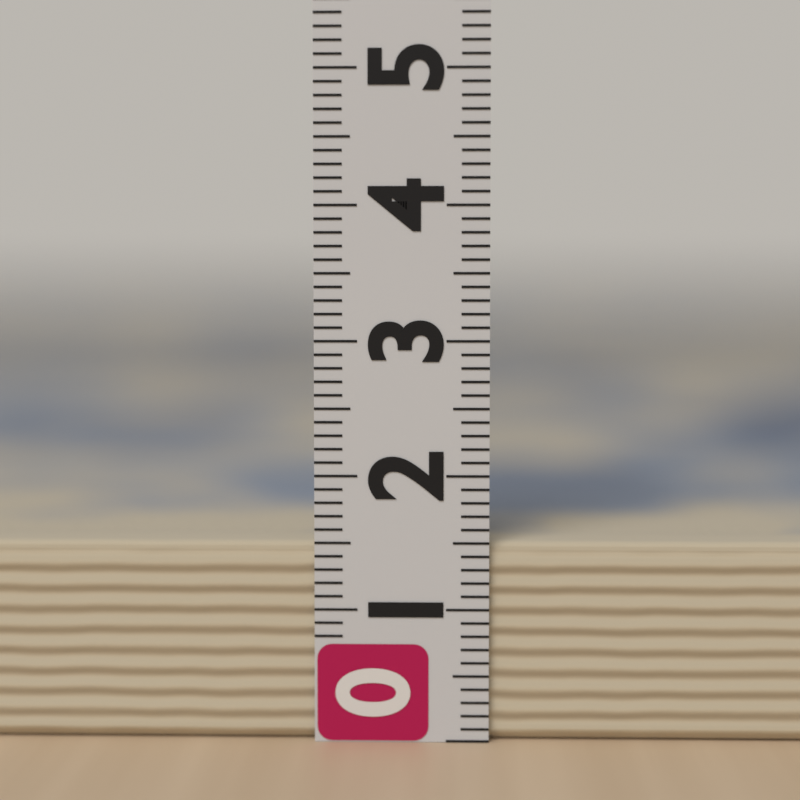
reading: 1.5 (no unit)
